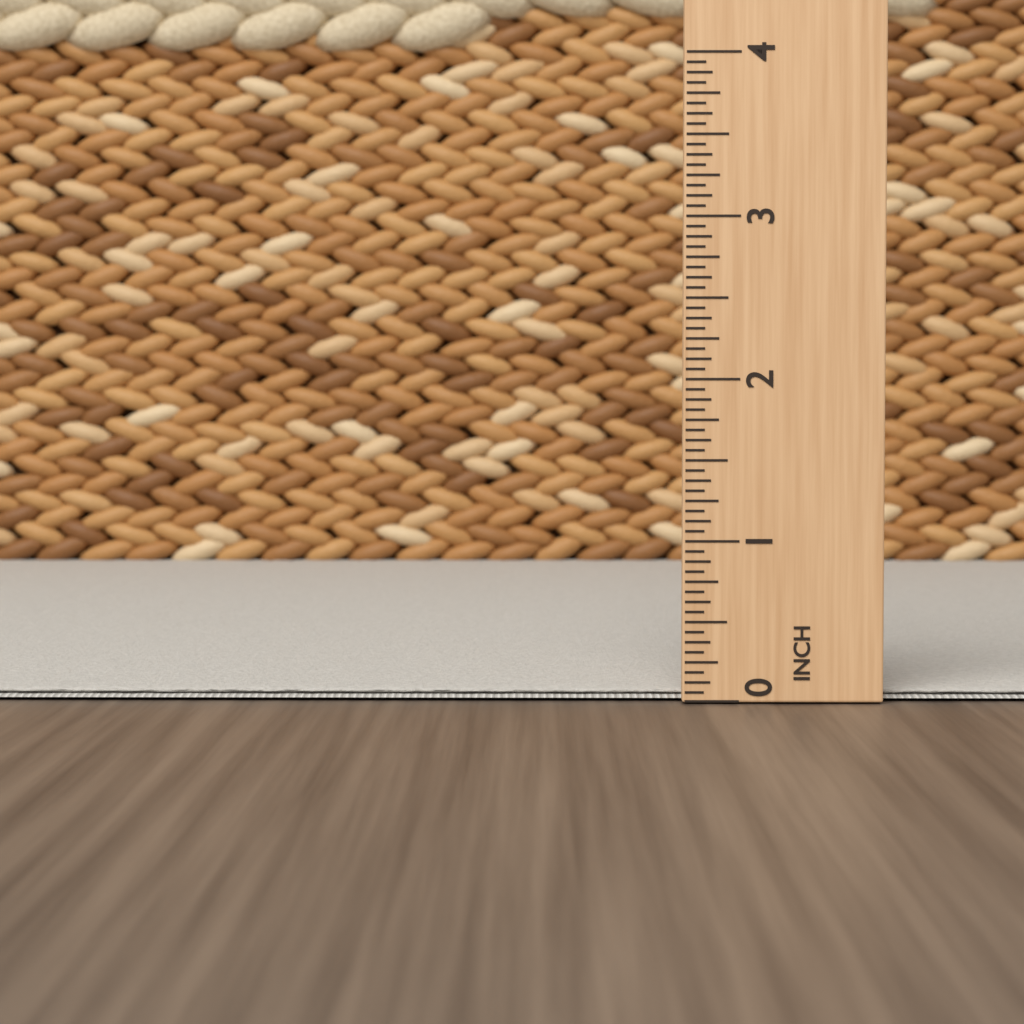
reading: 0.0625 in
